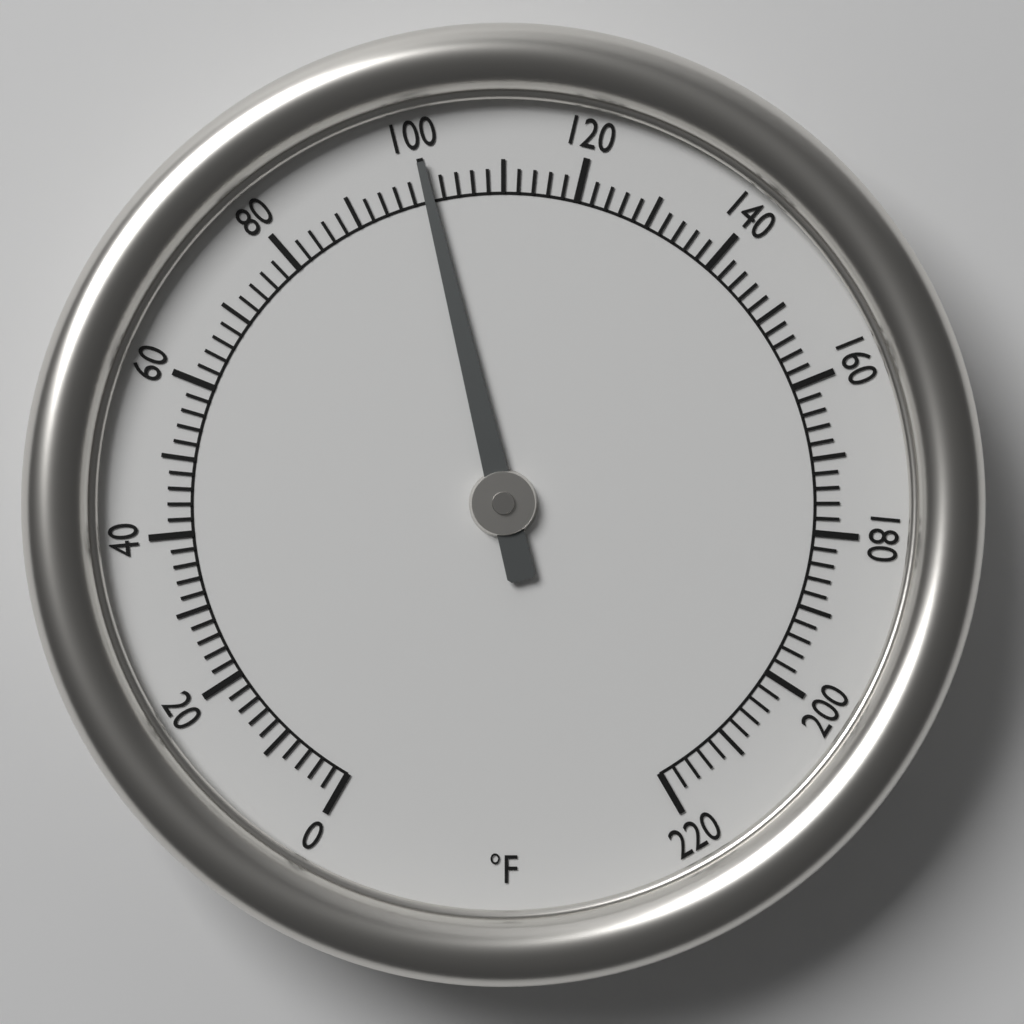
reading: 100 °F
